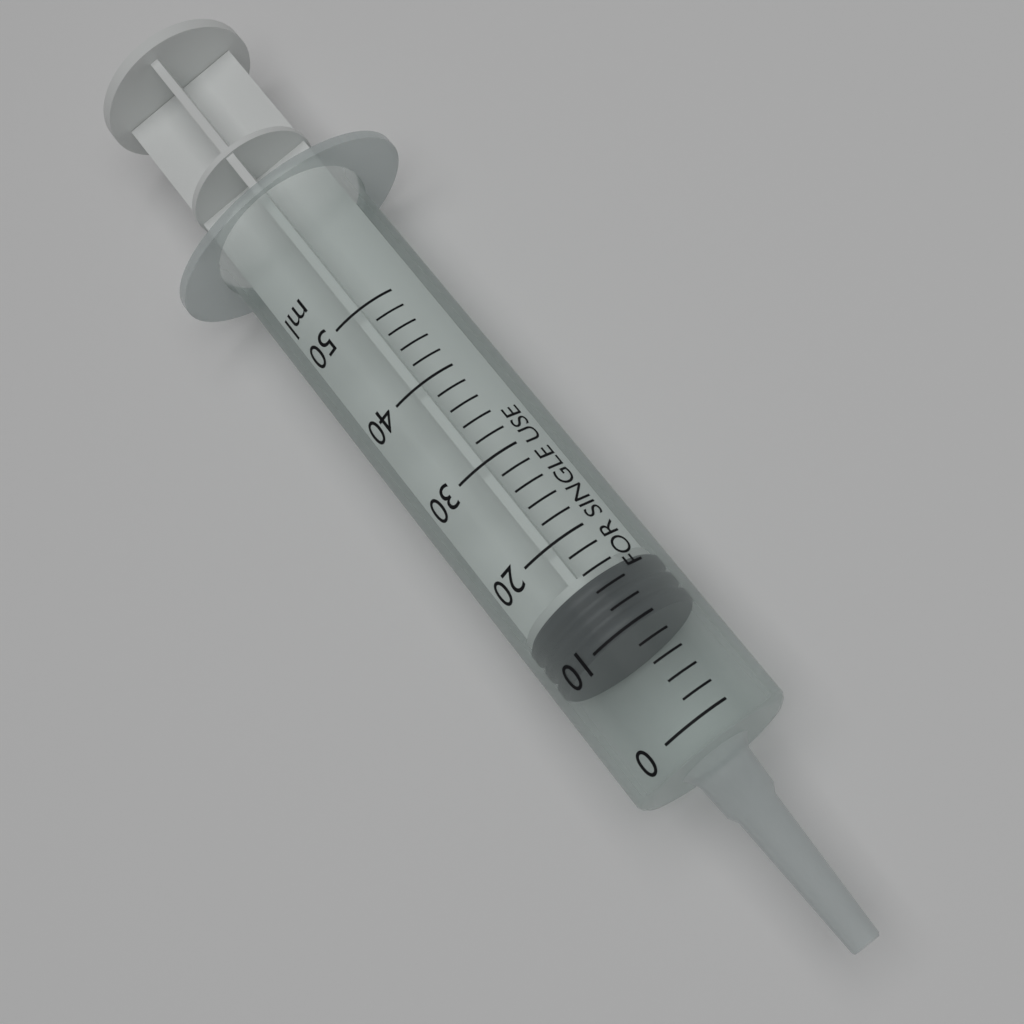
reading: 10 ml
